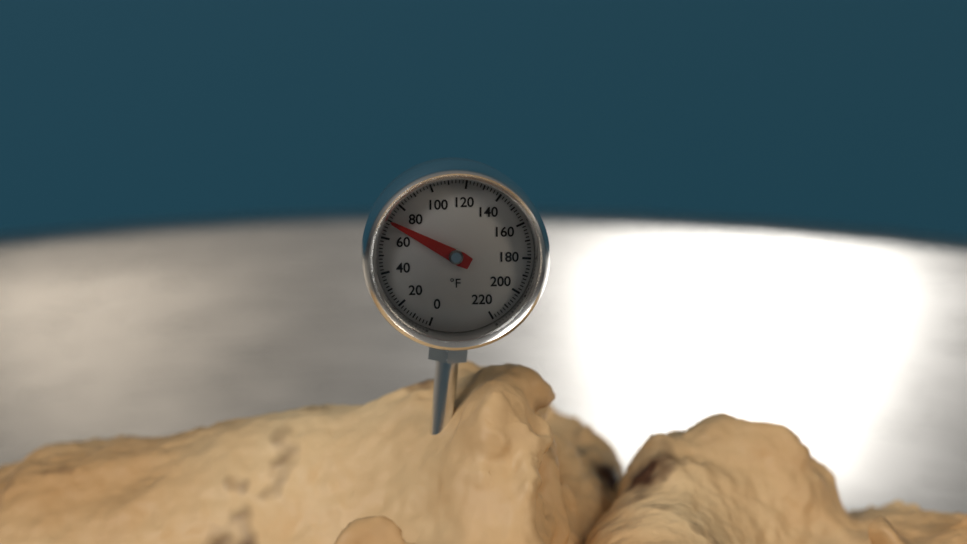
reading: 70 °F
